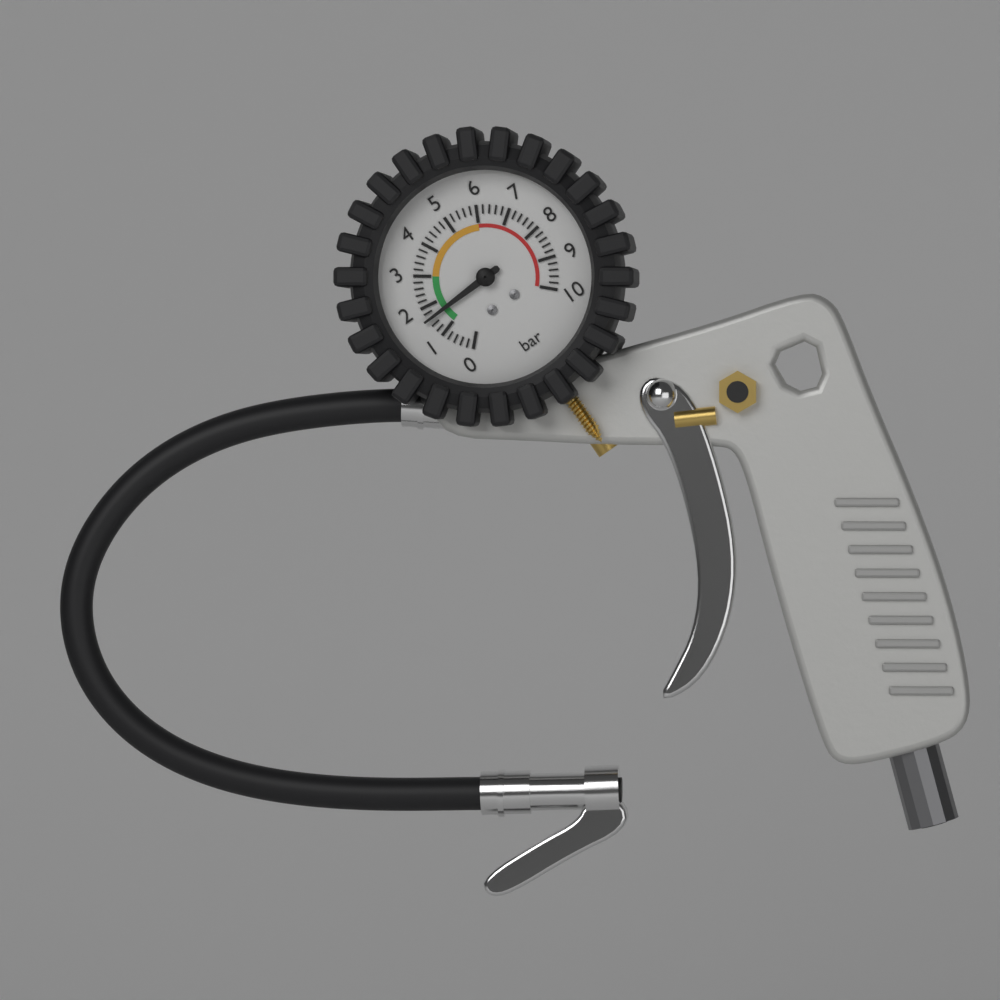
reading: 1.6 bar
